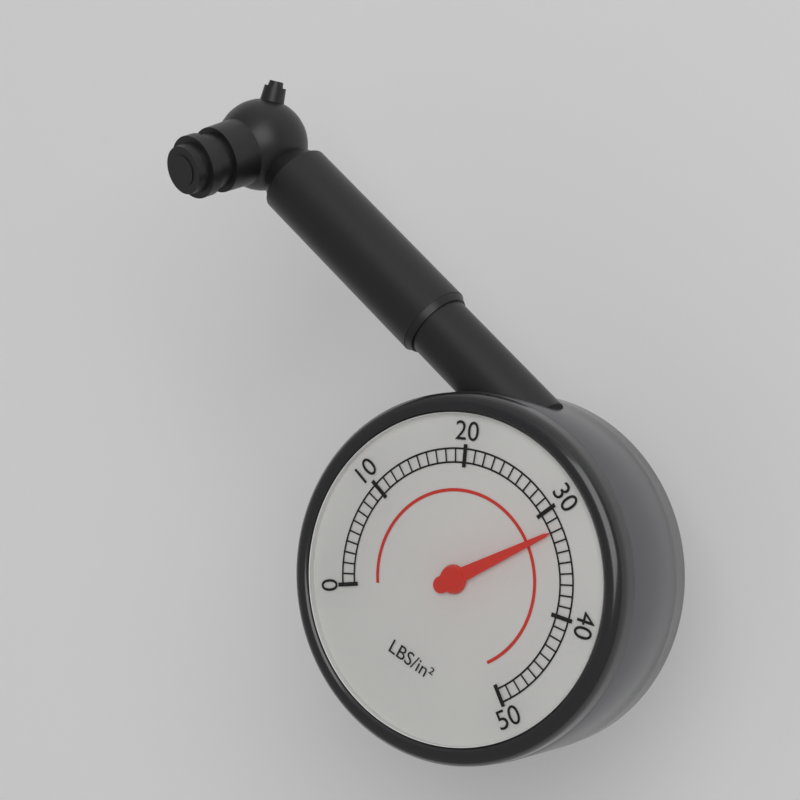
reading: 32 psi
